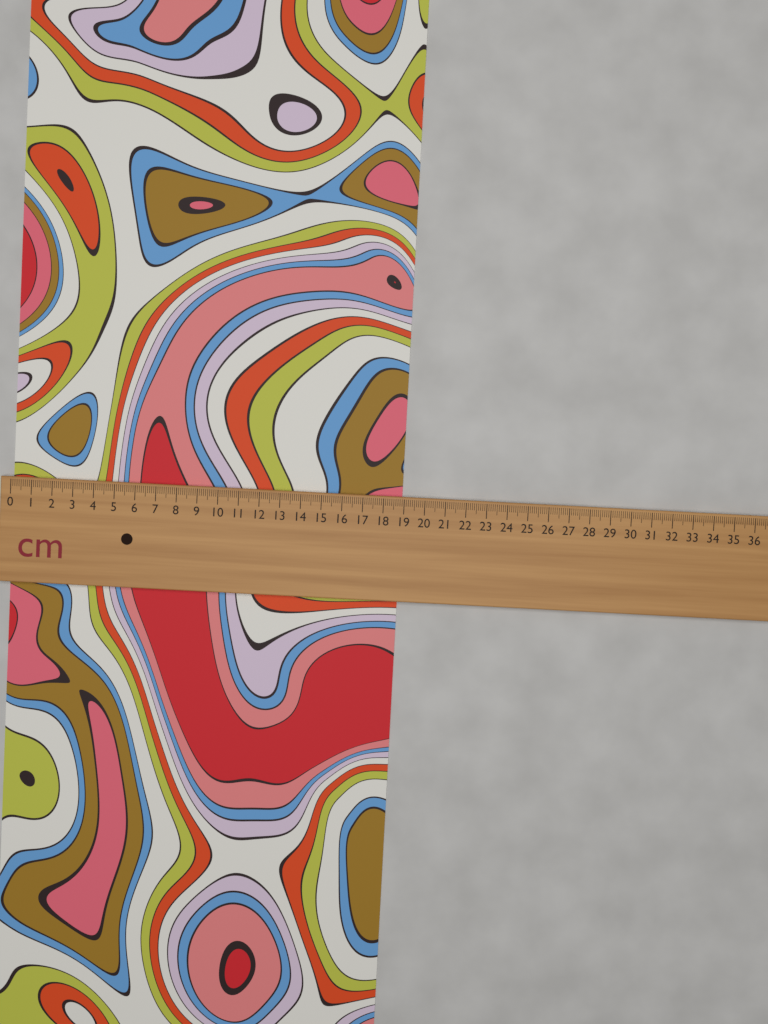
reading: 18.9 cm
